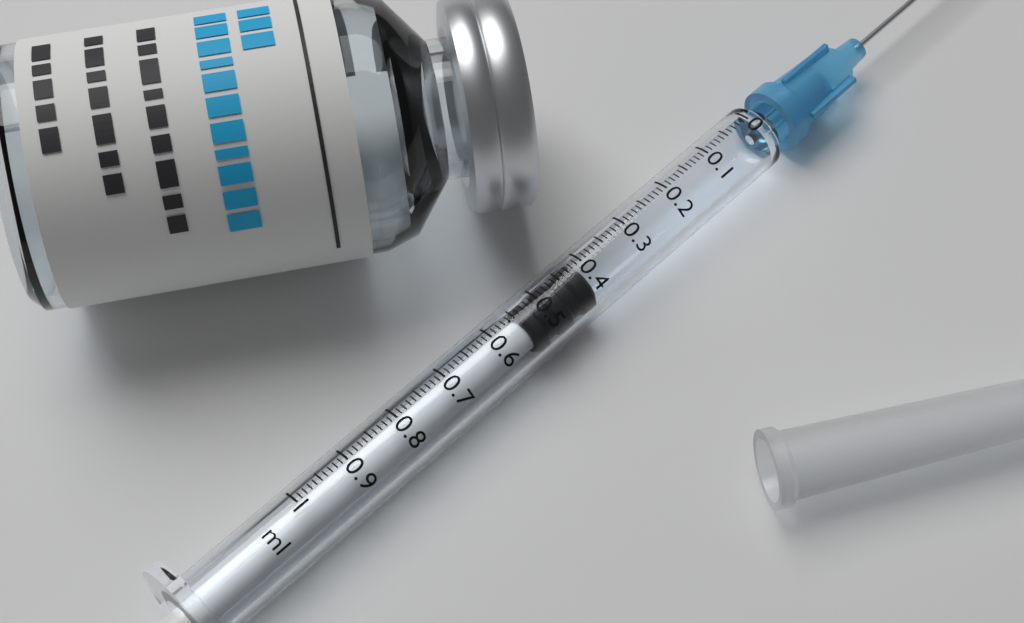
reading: 0.41 ml
